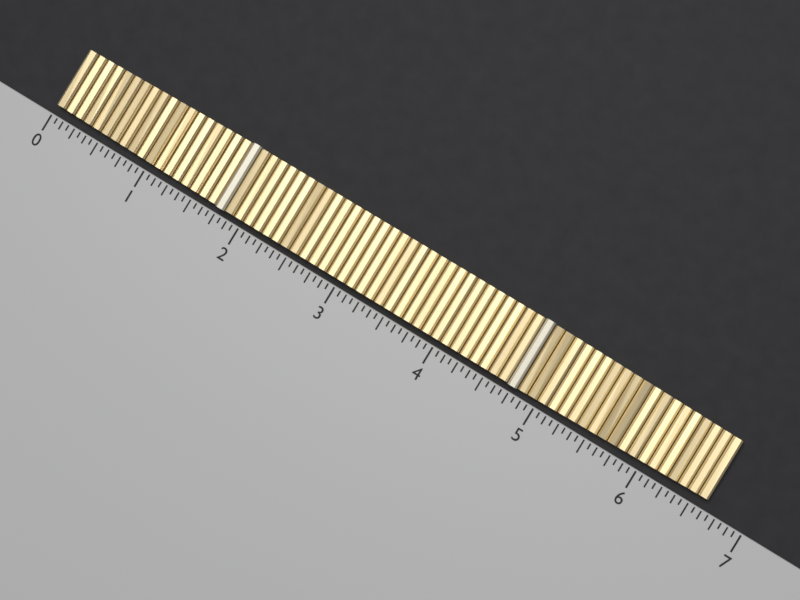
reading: 6.6250 (no unit)
